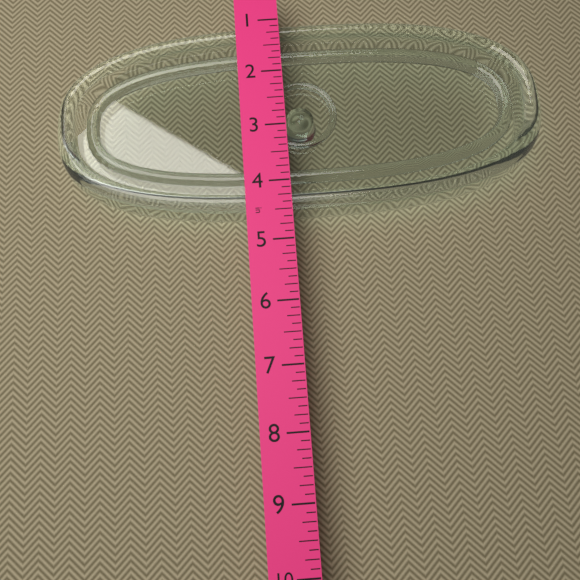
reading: 4.500 in
